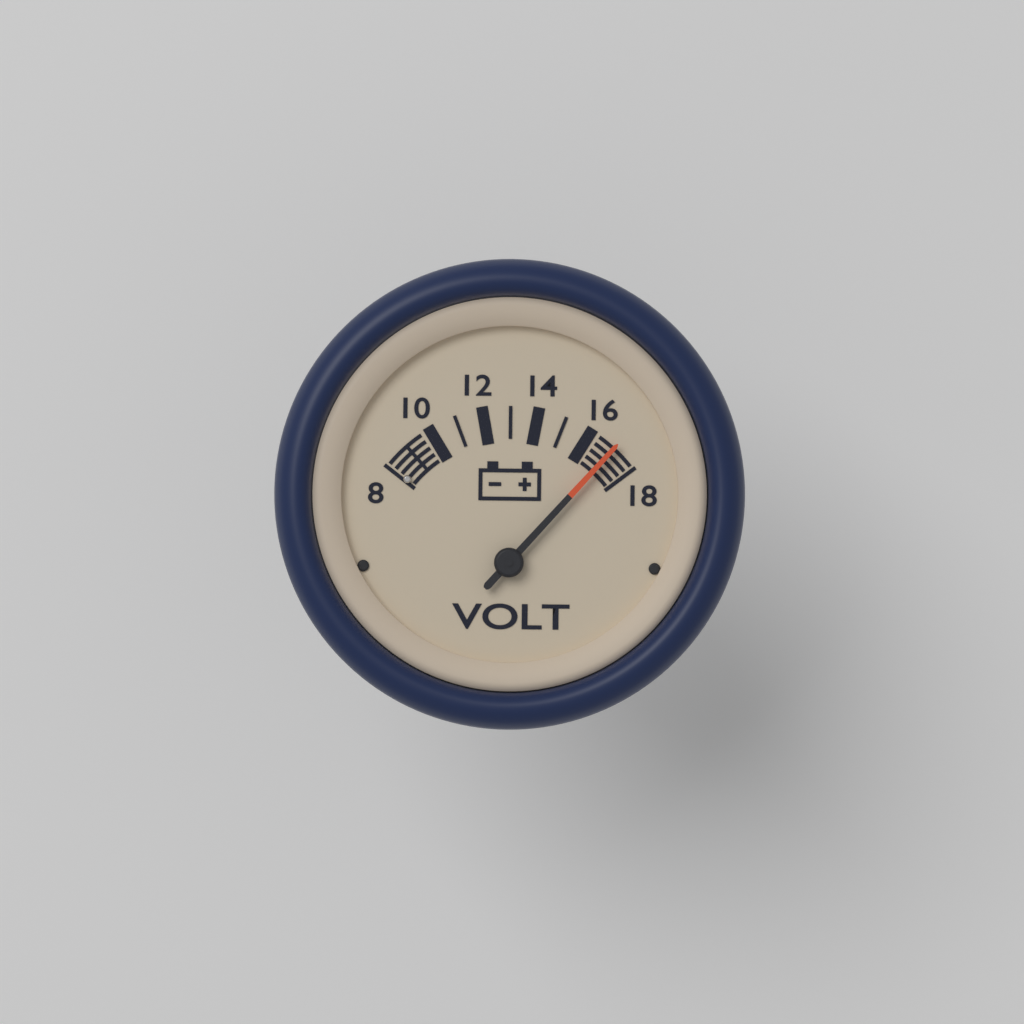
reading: 17 V
